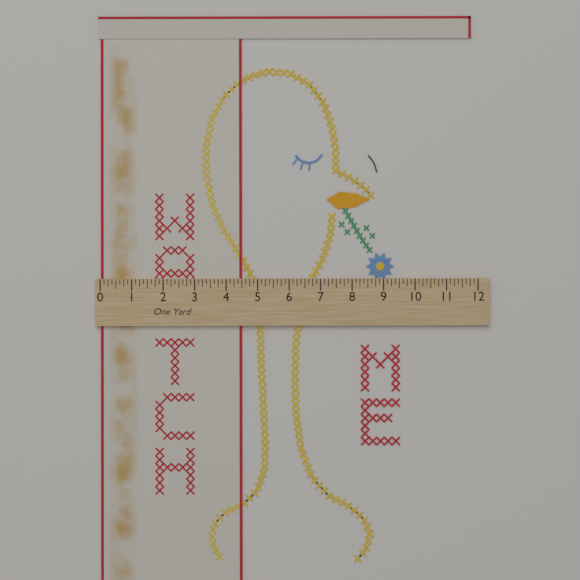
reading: 4.500 in
